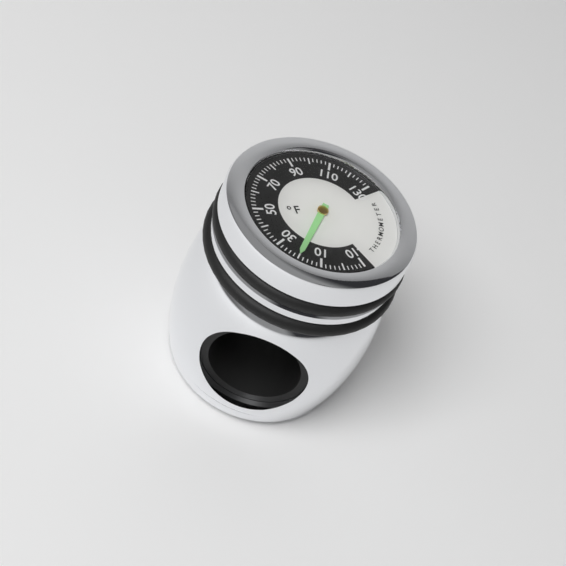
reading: 20 °F
